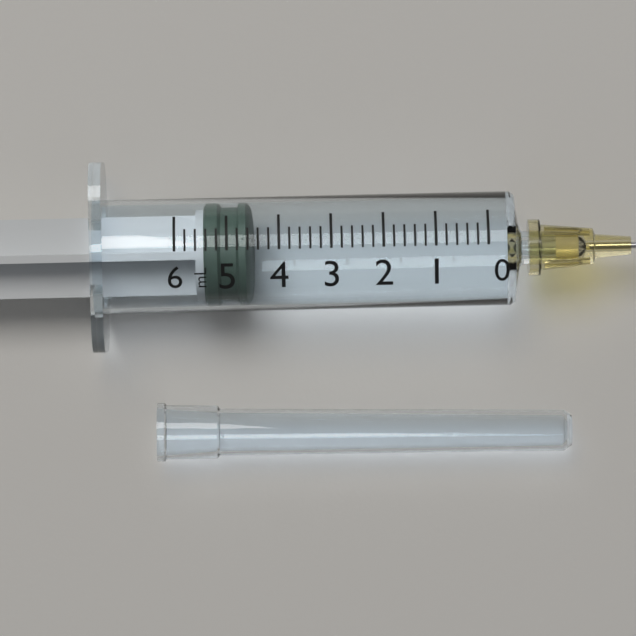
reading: 4.6 ml
